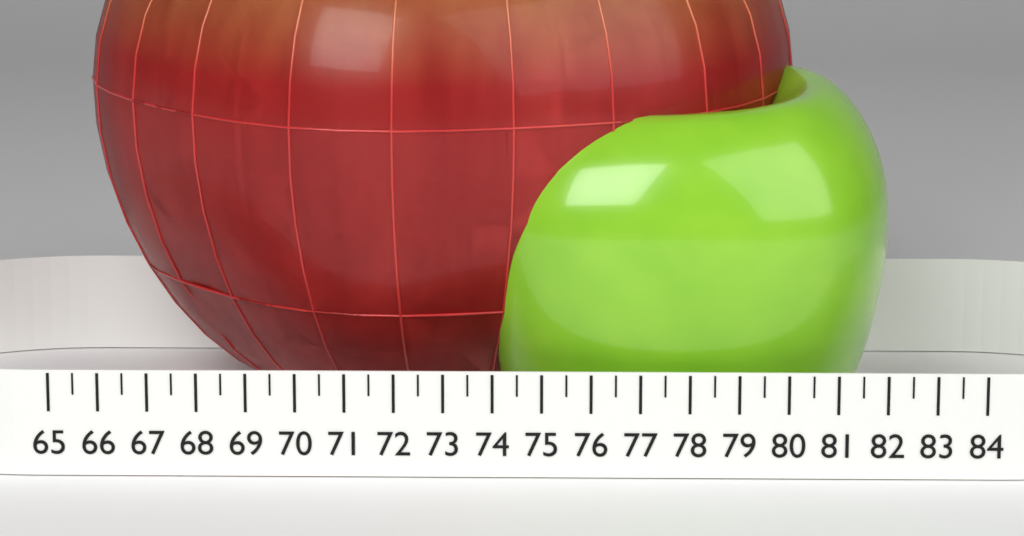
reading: 80.5 (no unit)
